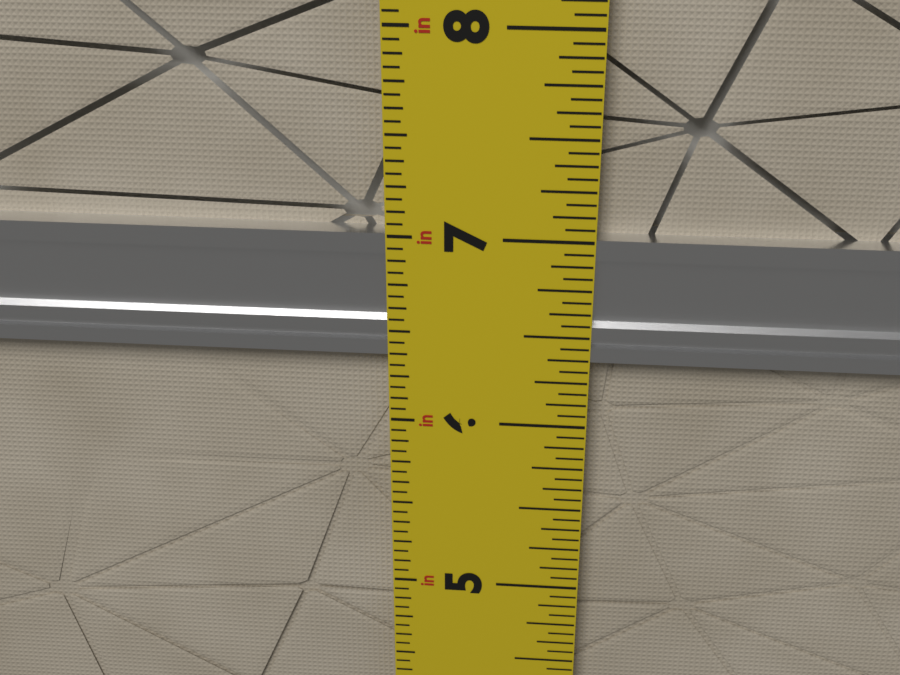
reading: 7.0000 in
